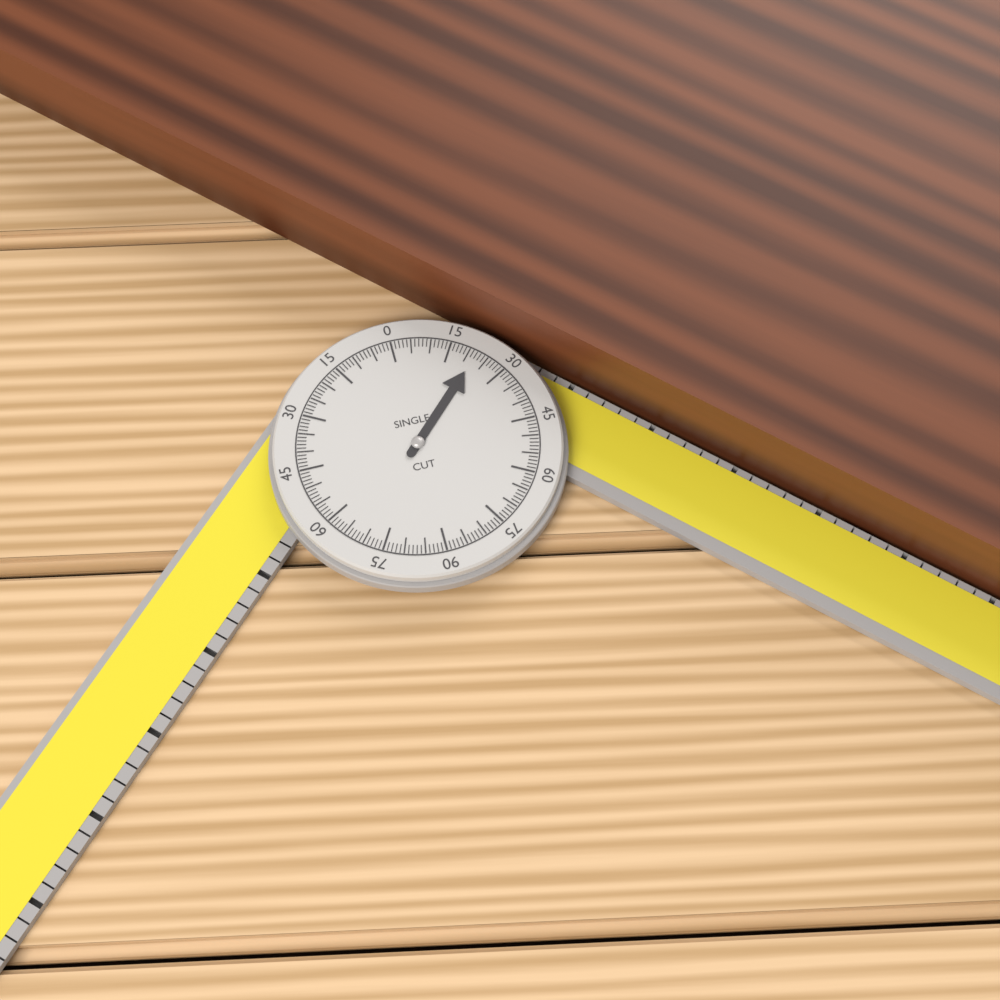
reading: 22 °
